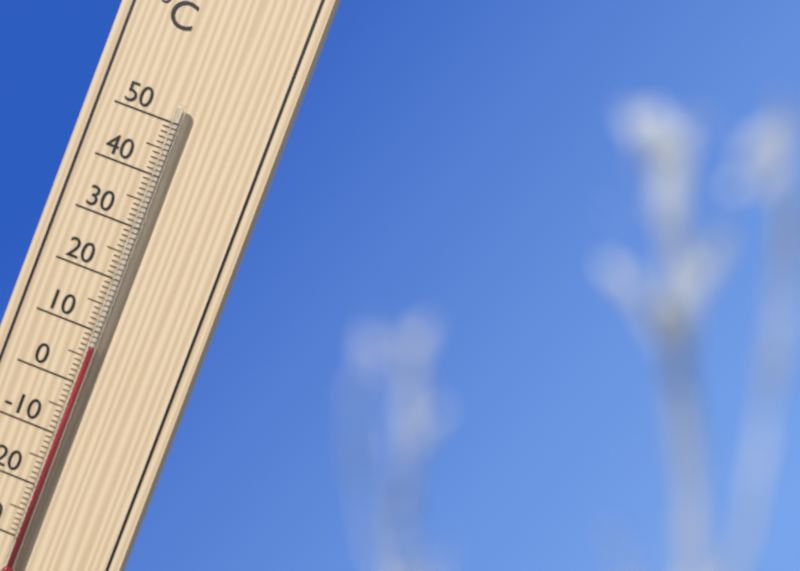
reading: 7 °C
